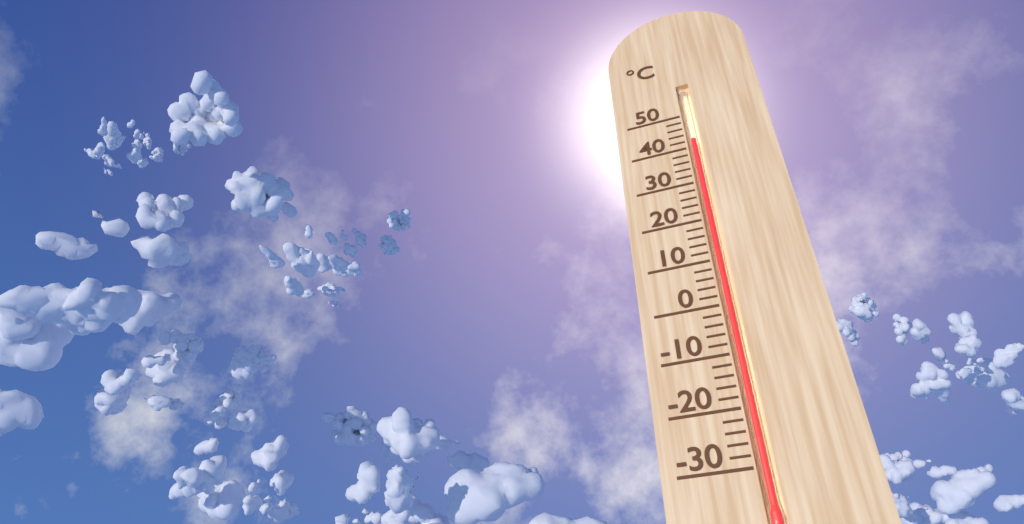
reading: 42 °C
